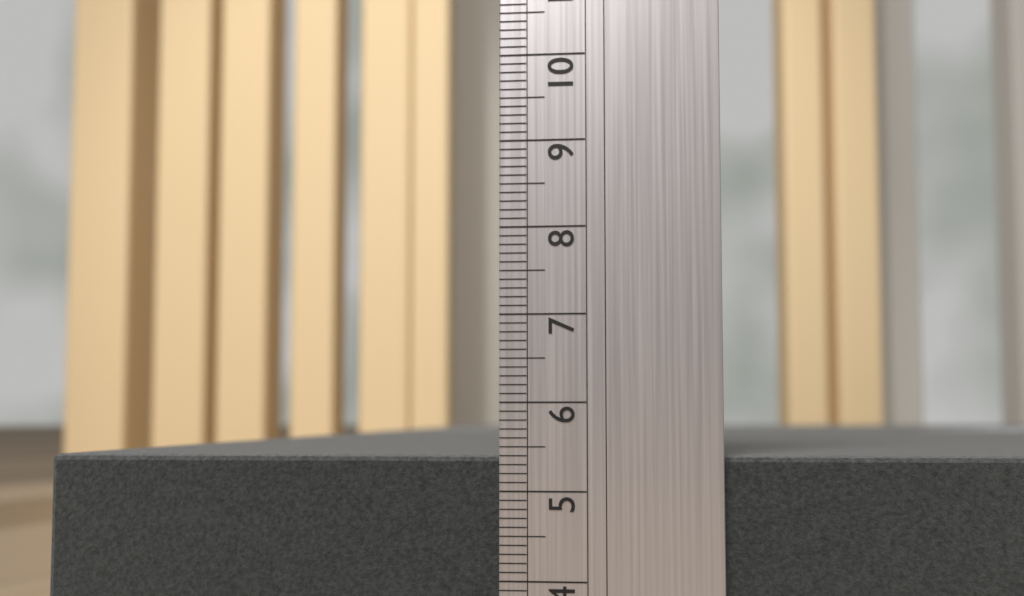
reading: 5.4 (no unit)
